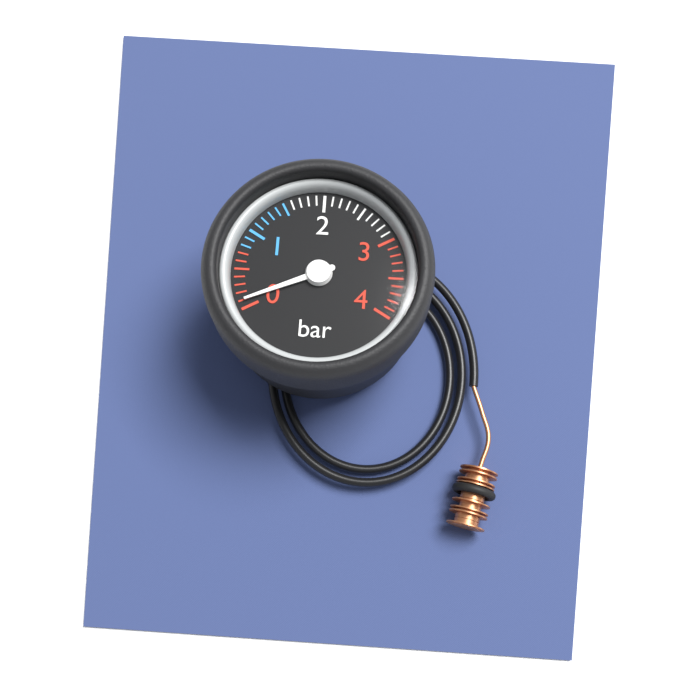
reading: 0.1 bar
